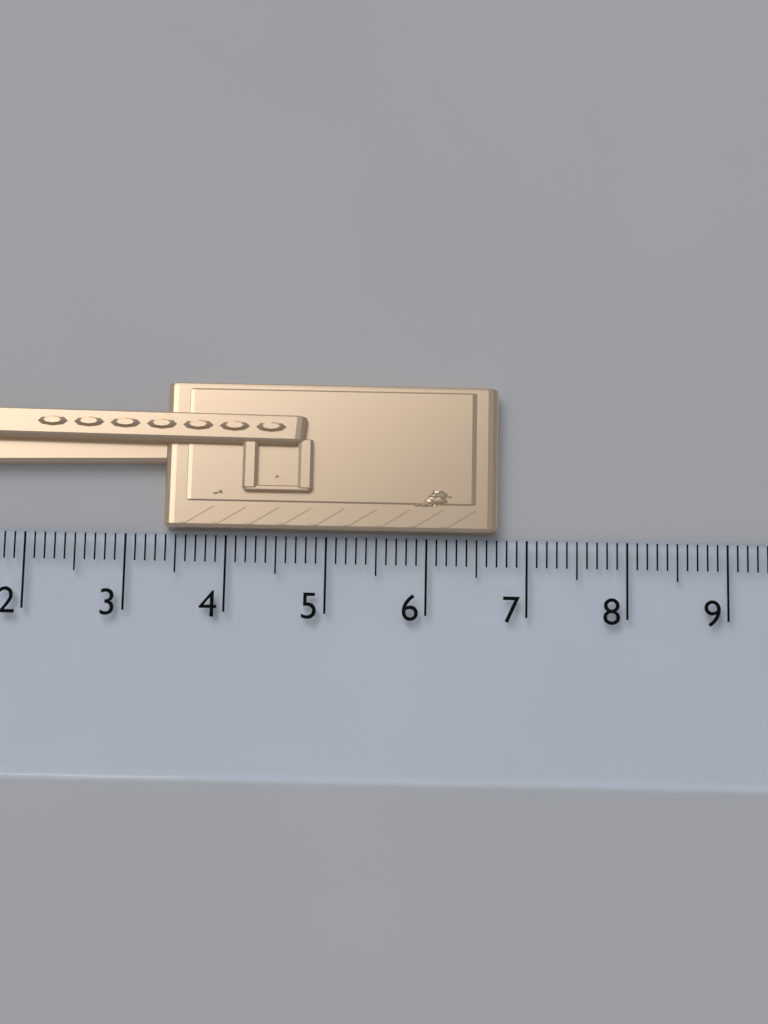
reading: 6.7 cm
